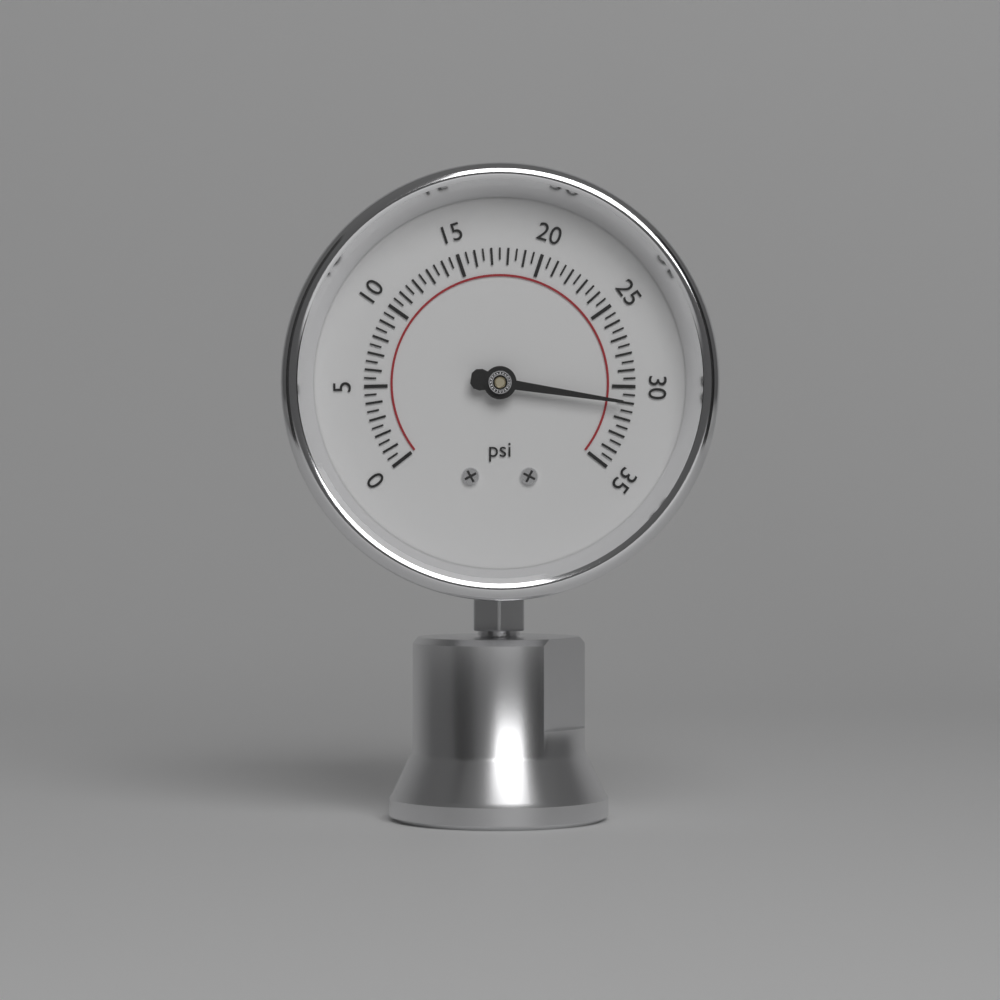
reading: 31.0 psi
